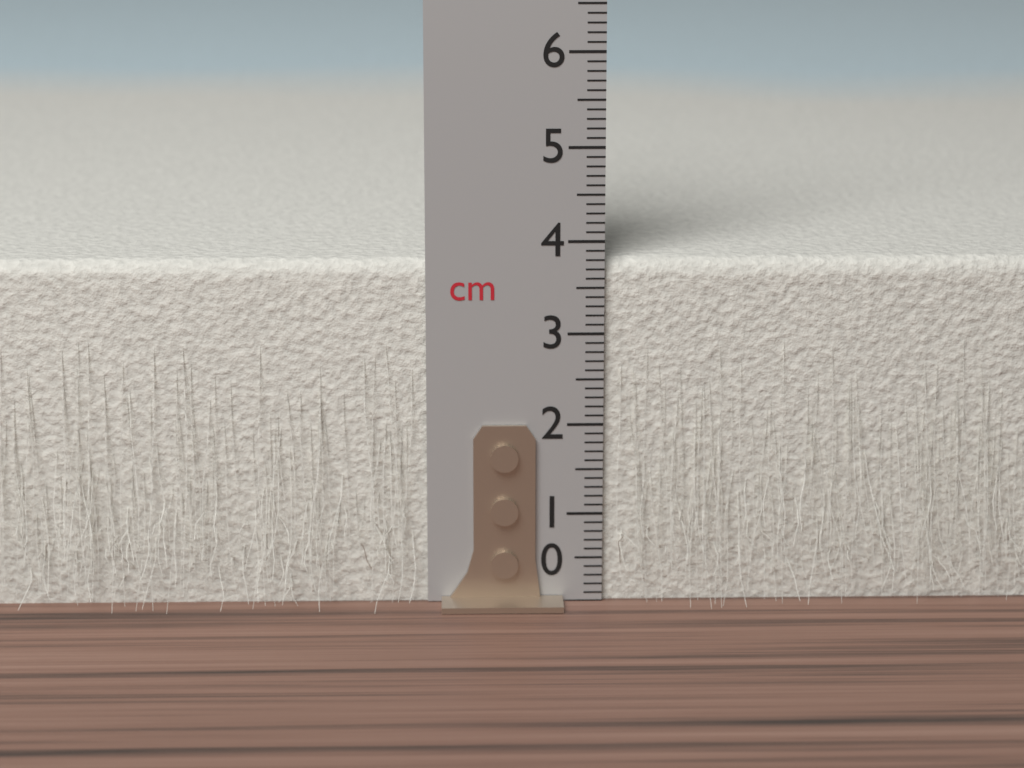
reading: 3.8 cm
